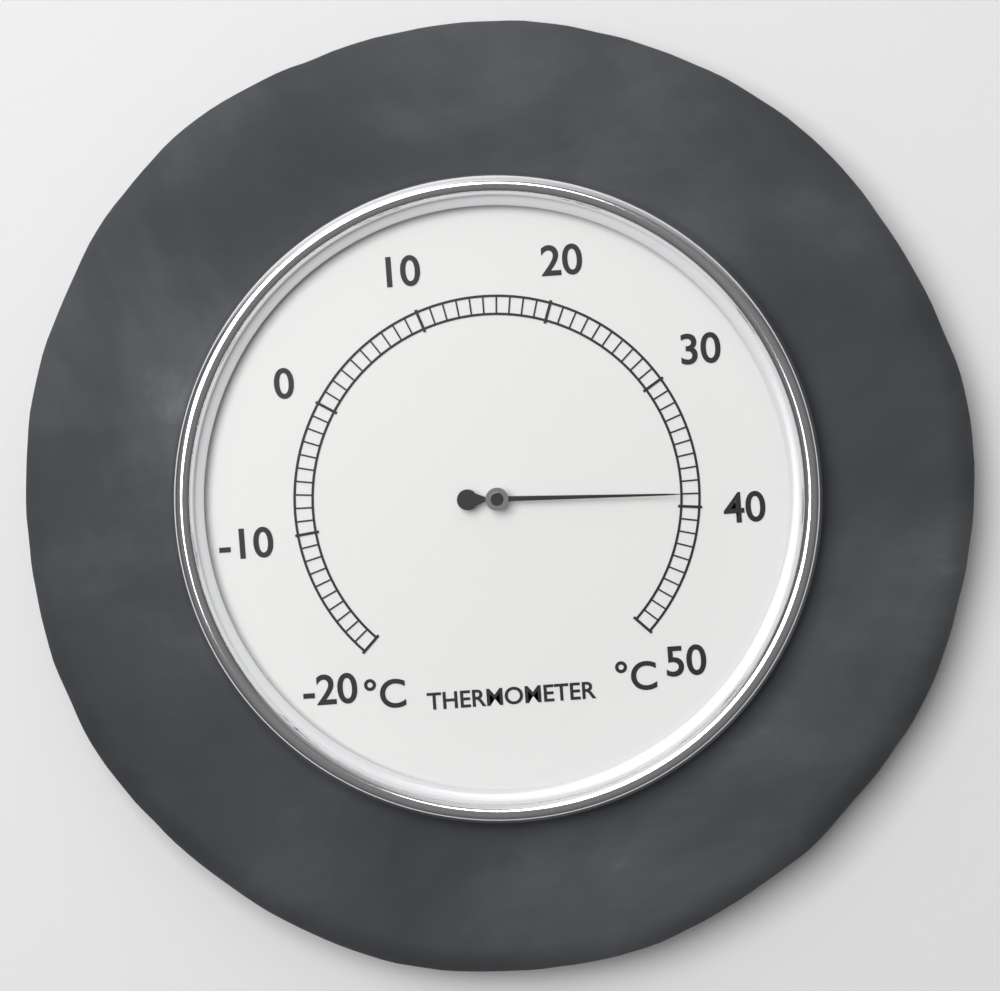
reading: 39 °C
